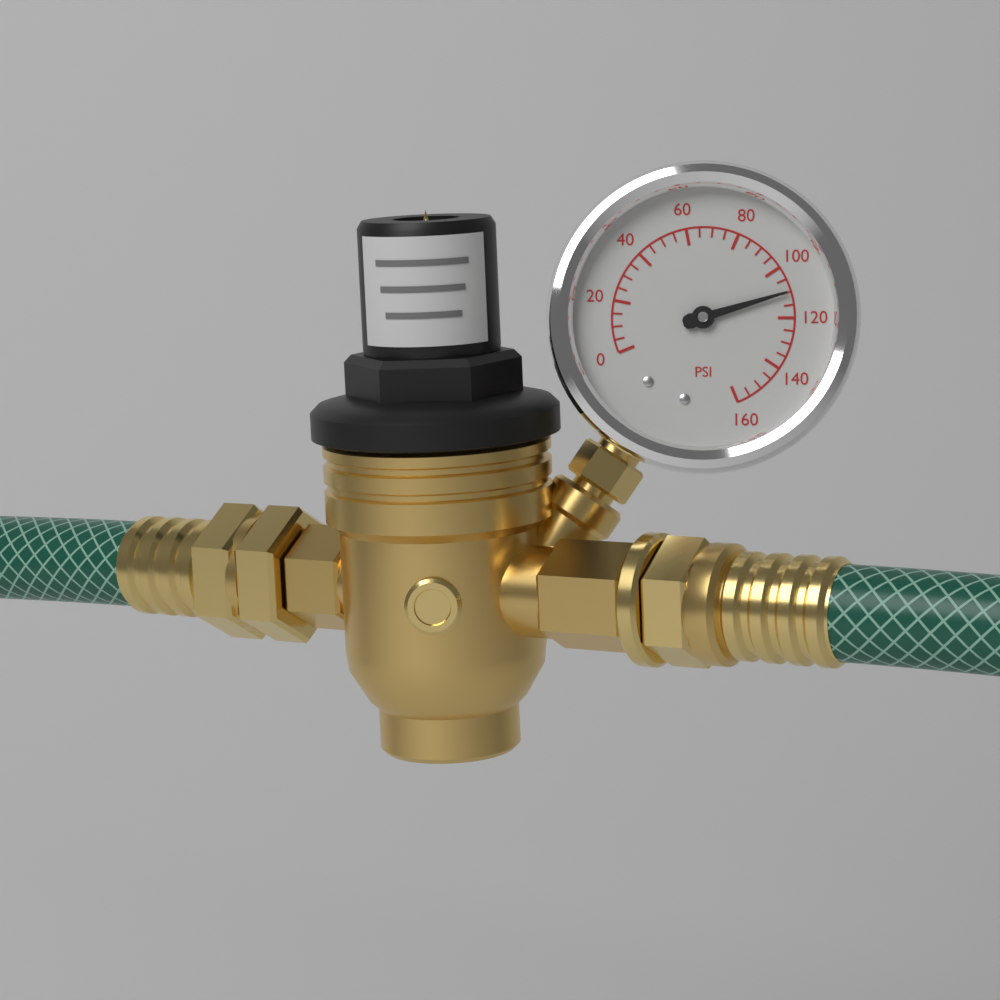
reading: 110 psi
